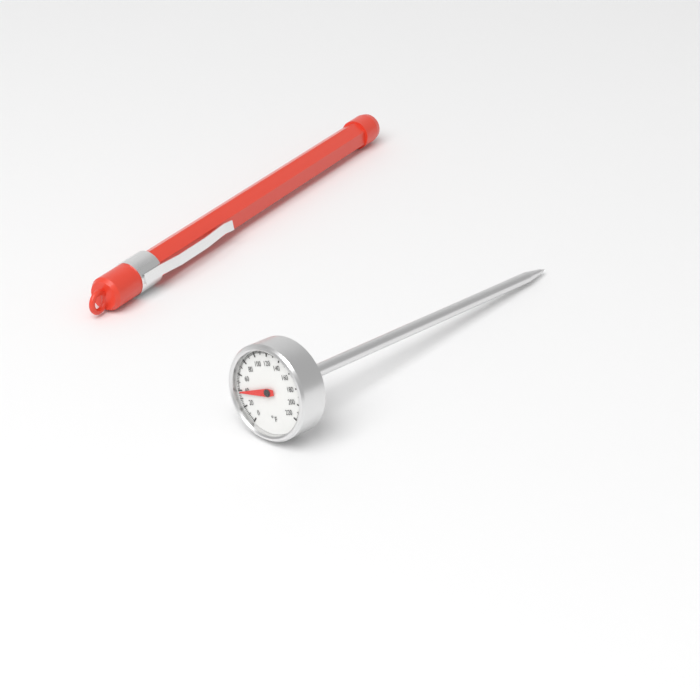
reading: 38 °F
